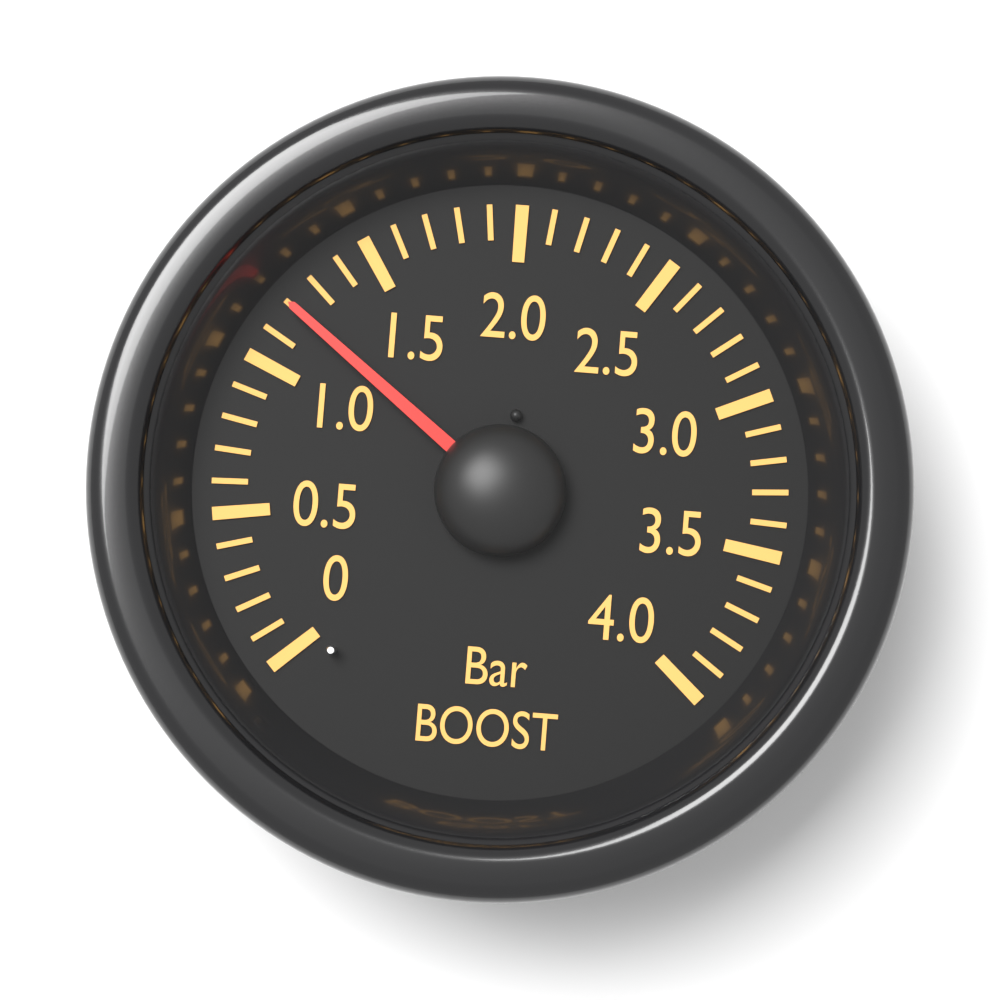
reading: 1.2 bar
